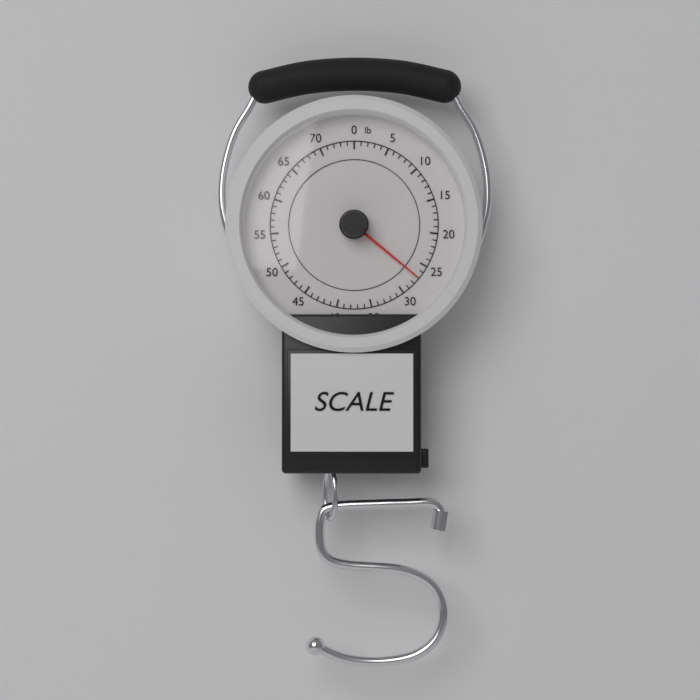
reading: 27 lb
